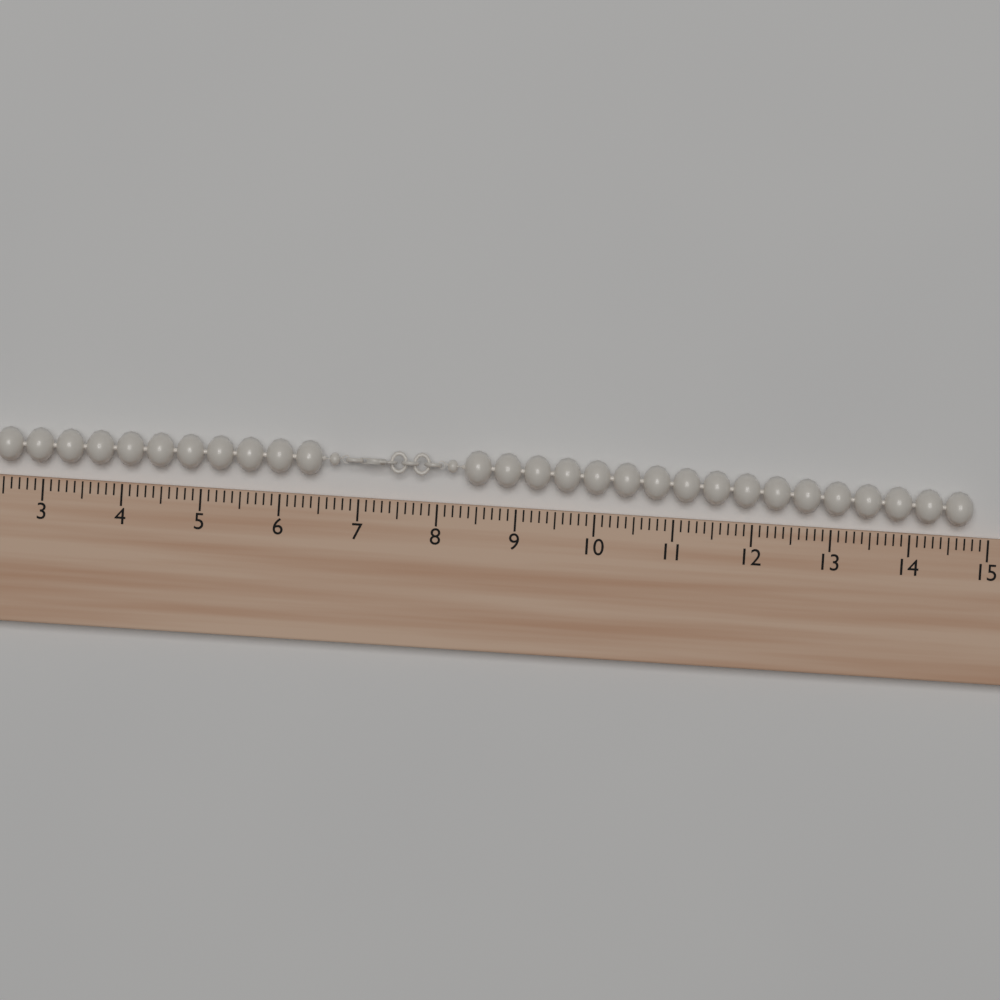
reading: 14.8 (no unit)
